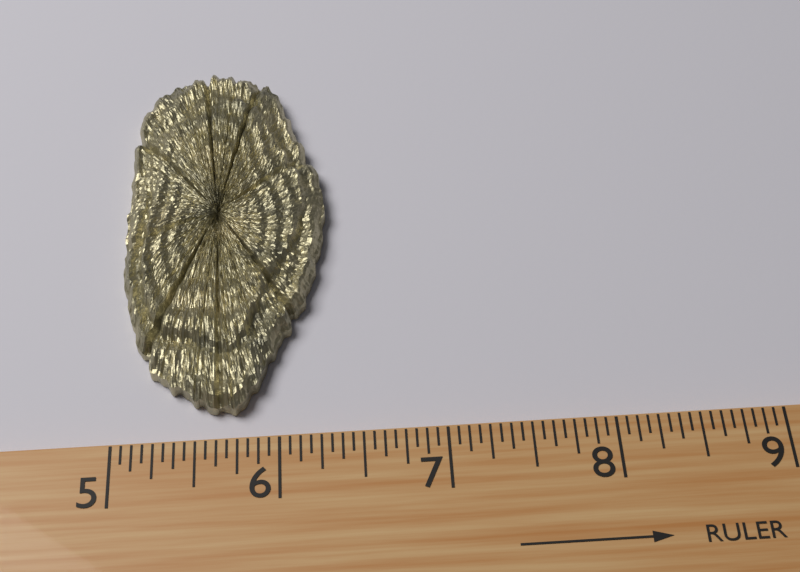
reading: 6.3125 (no unit)
